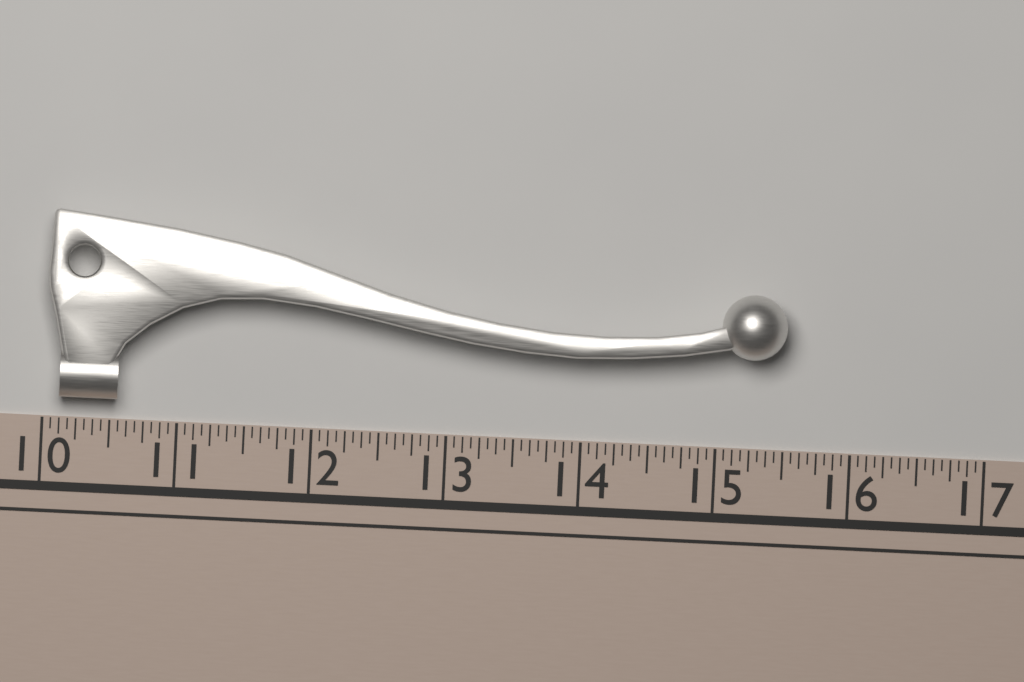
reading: 15.5000 (no unit)
